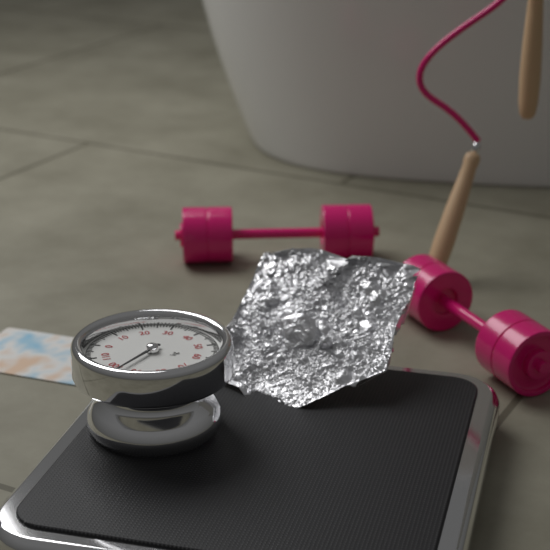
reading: 96 kg
